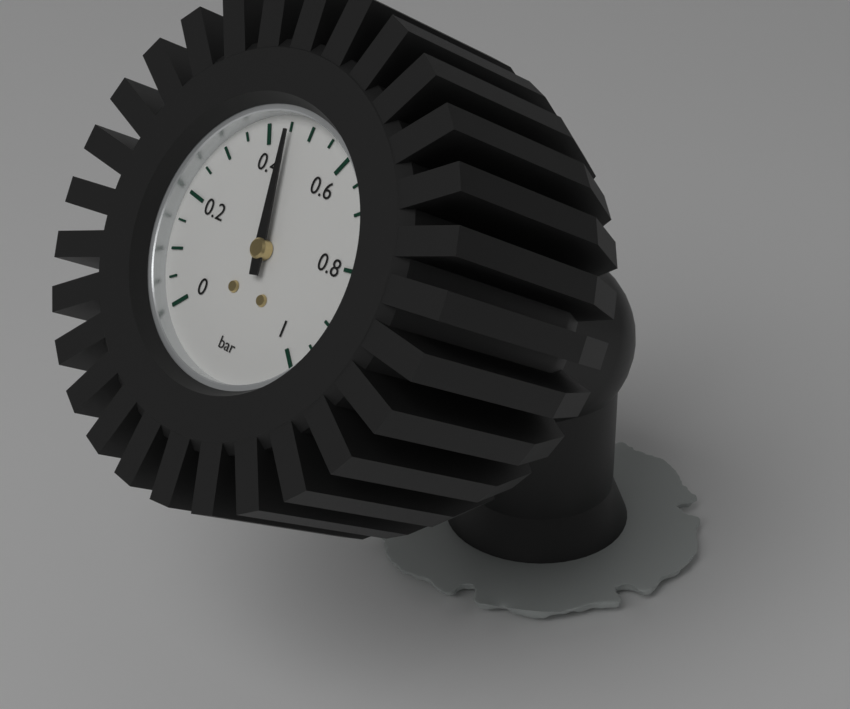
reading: 0.45 bar
